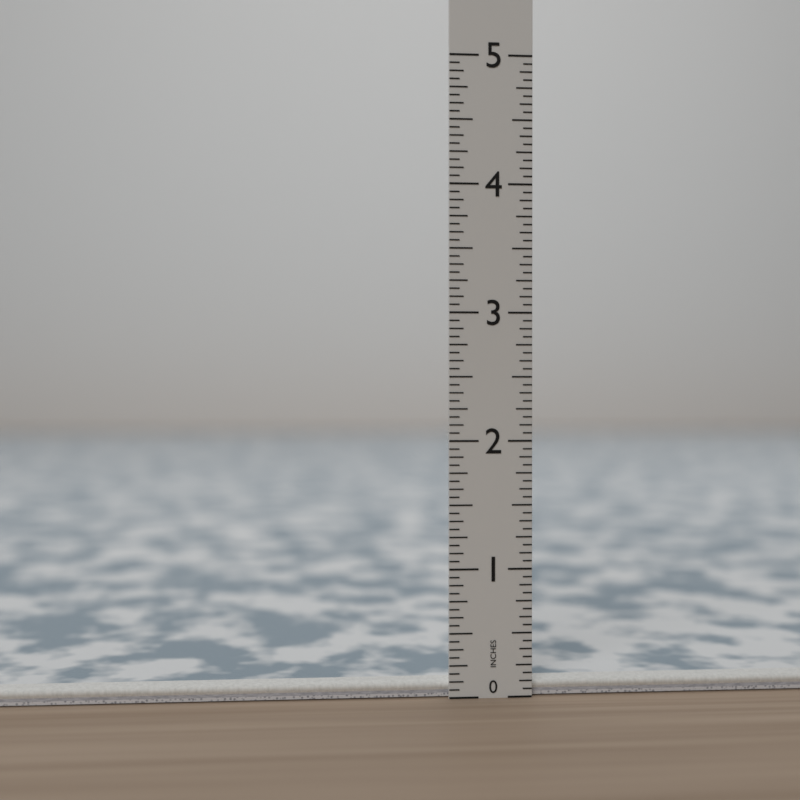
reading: 0.1250 in
